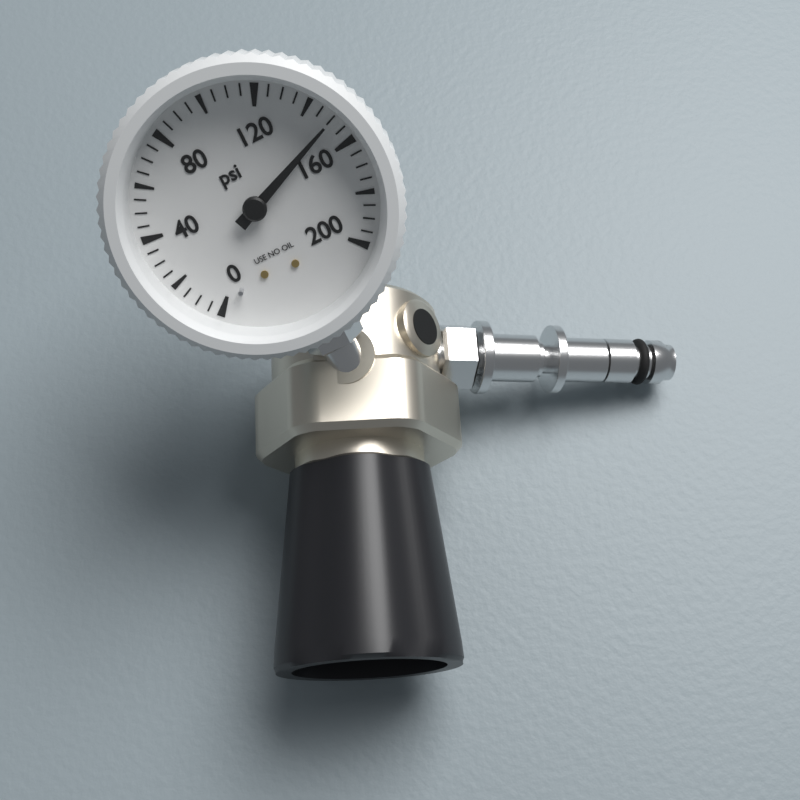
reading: 150 psi
